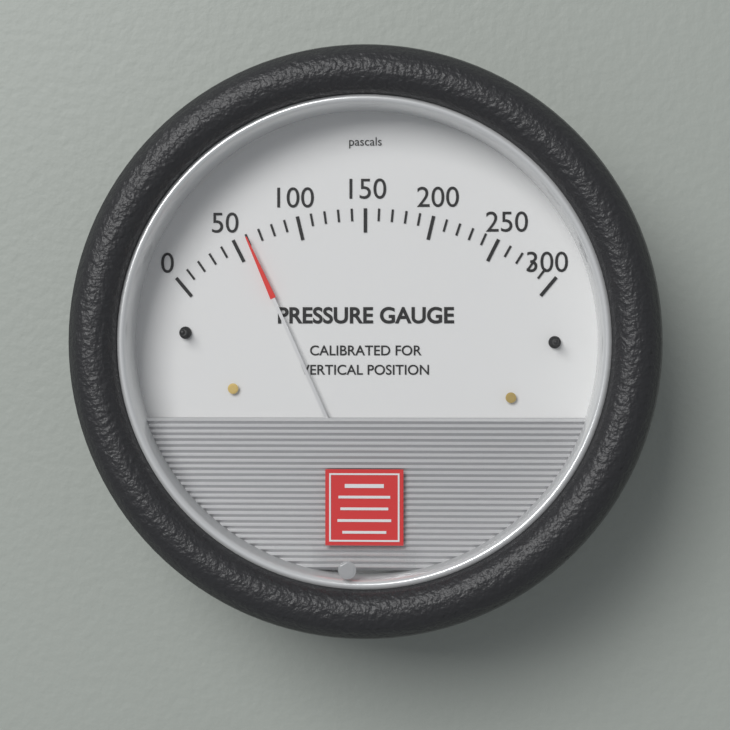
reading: 60 Pa
